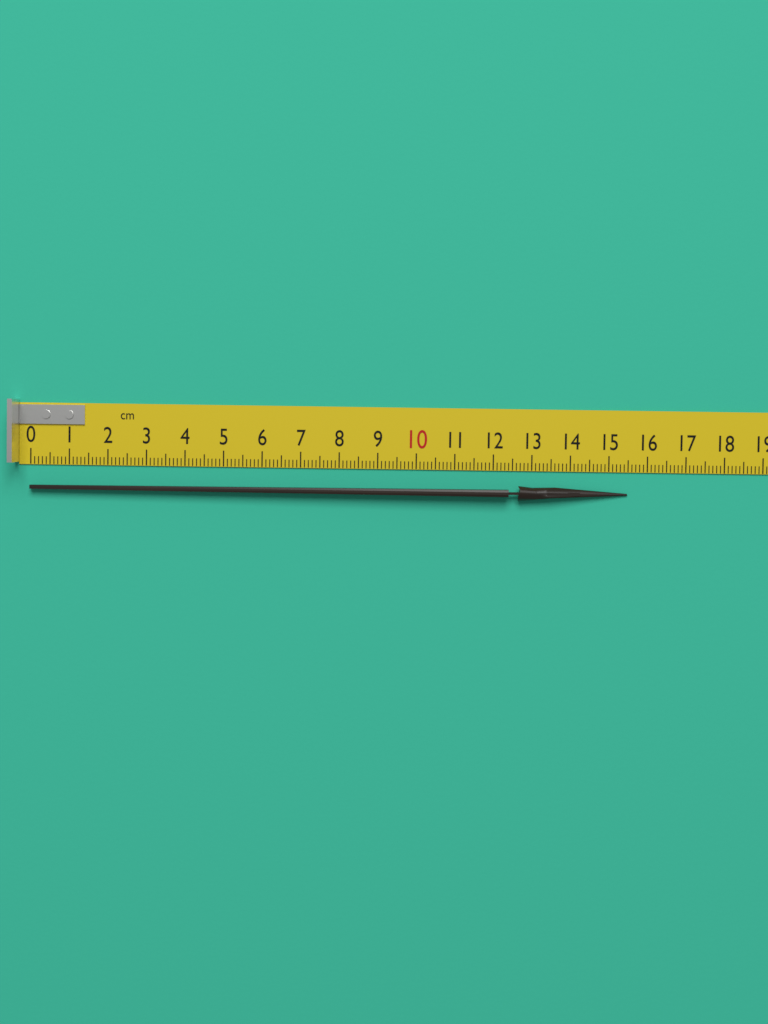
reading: 15.5 cm
